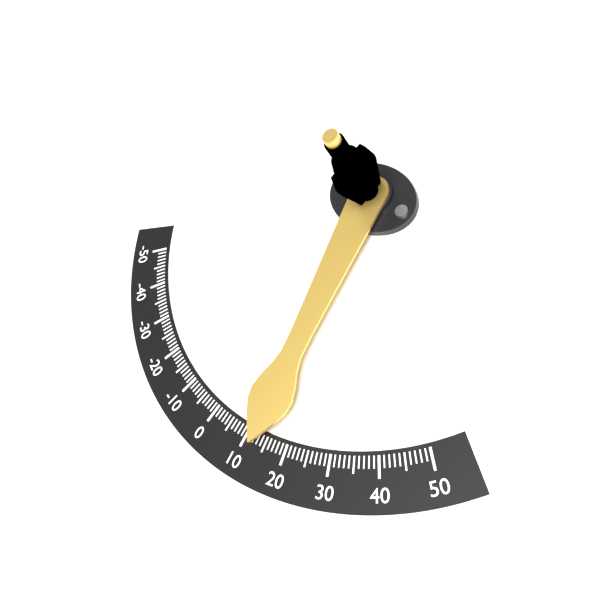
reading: 13 (no unit)
